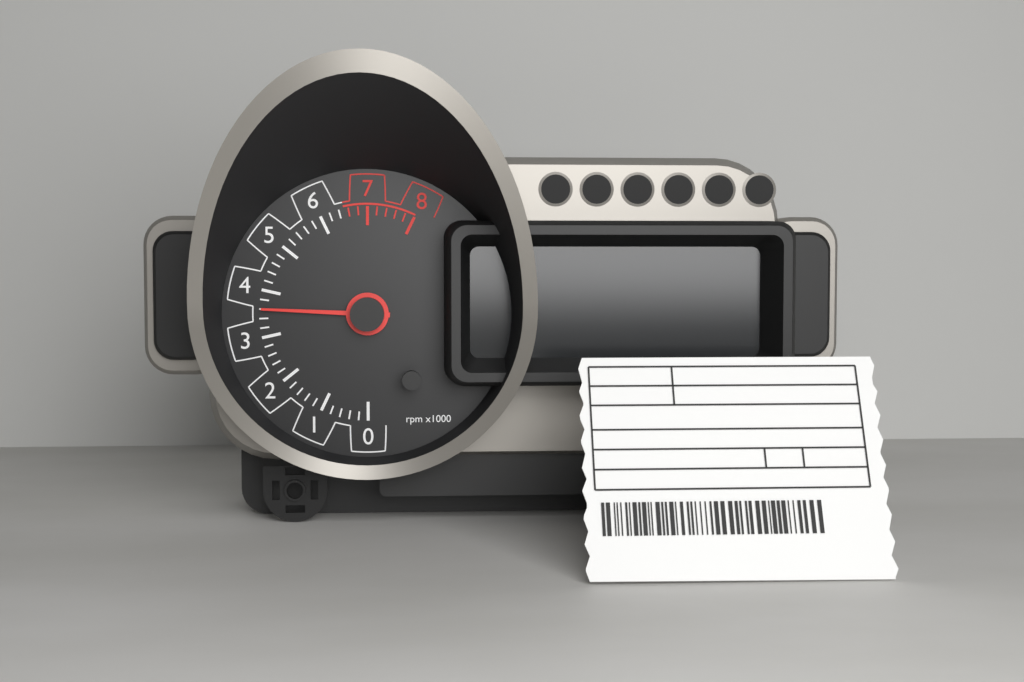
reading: 3.6 rpm x1000
